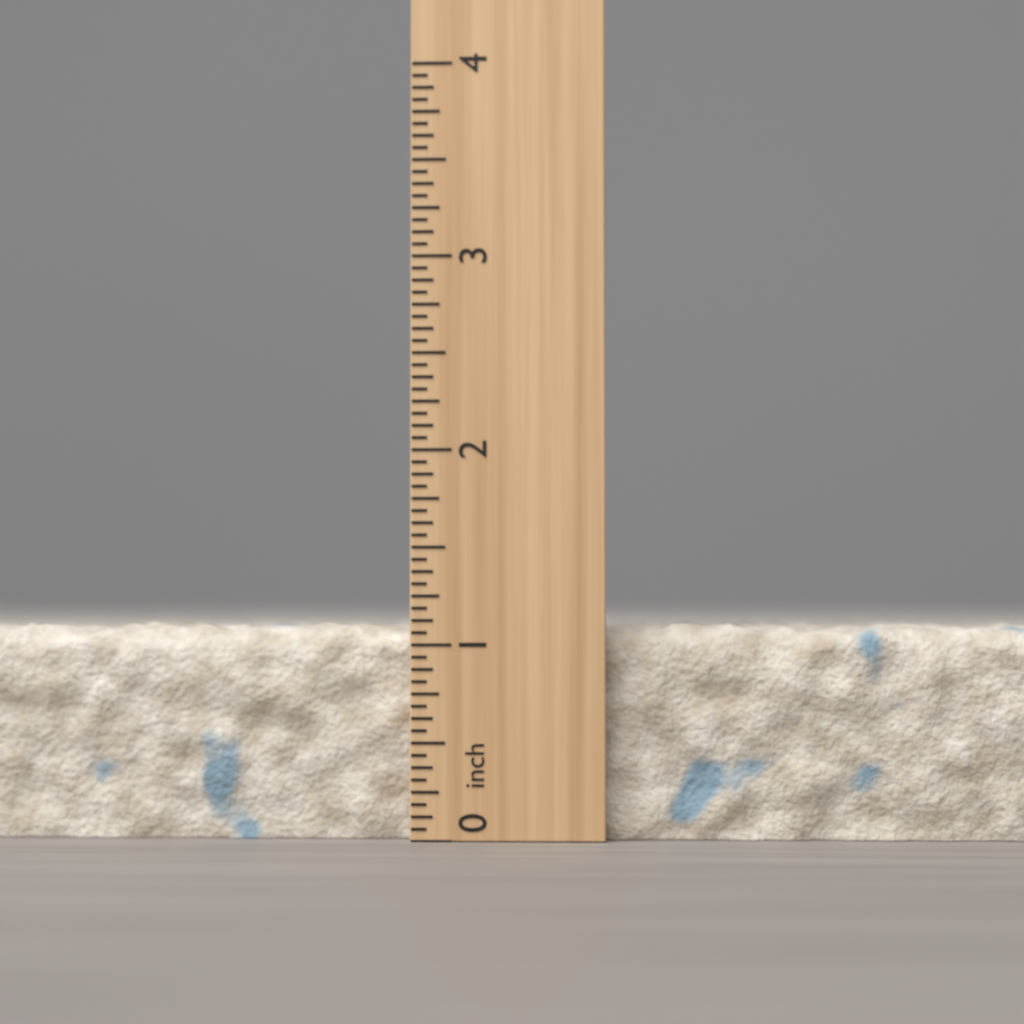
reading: 1.1250 inch
